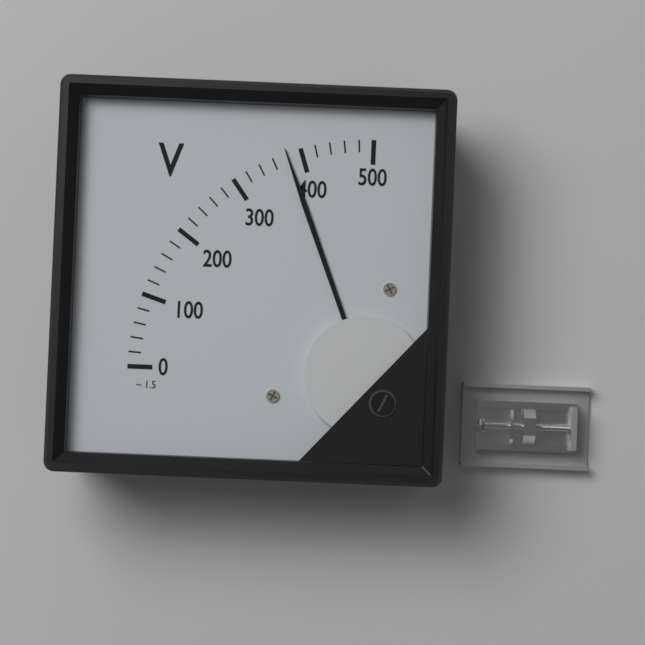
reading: 380 V
